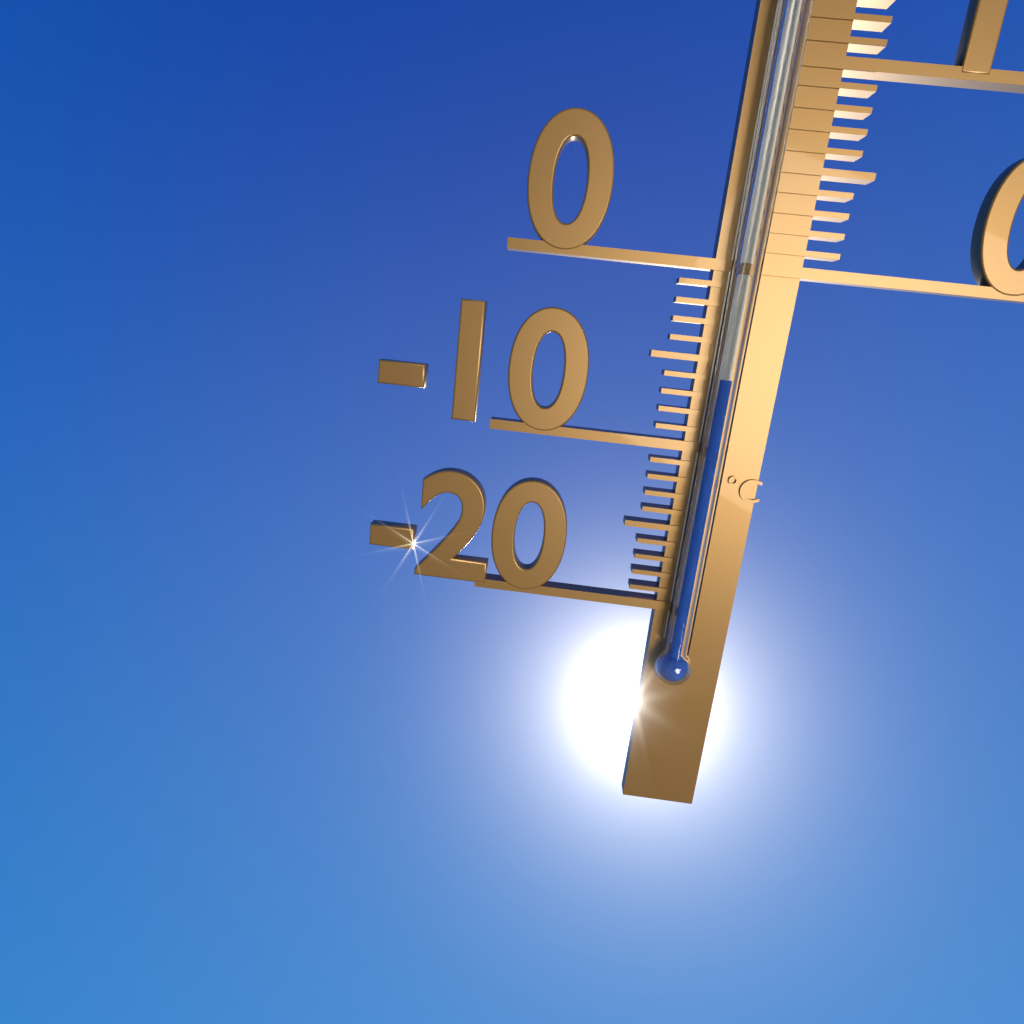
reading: -6 °C
